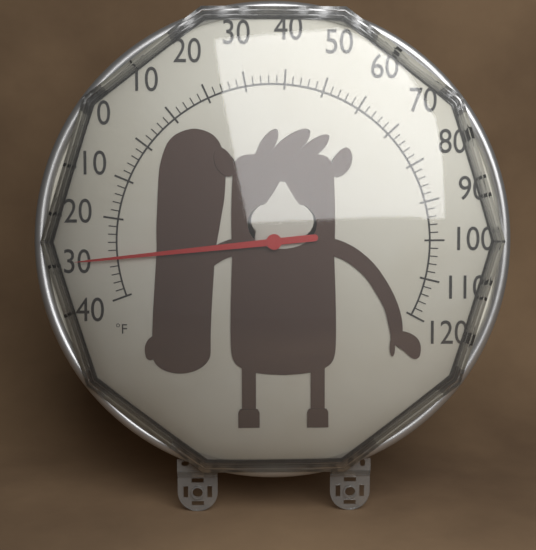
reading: -30 °F
